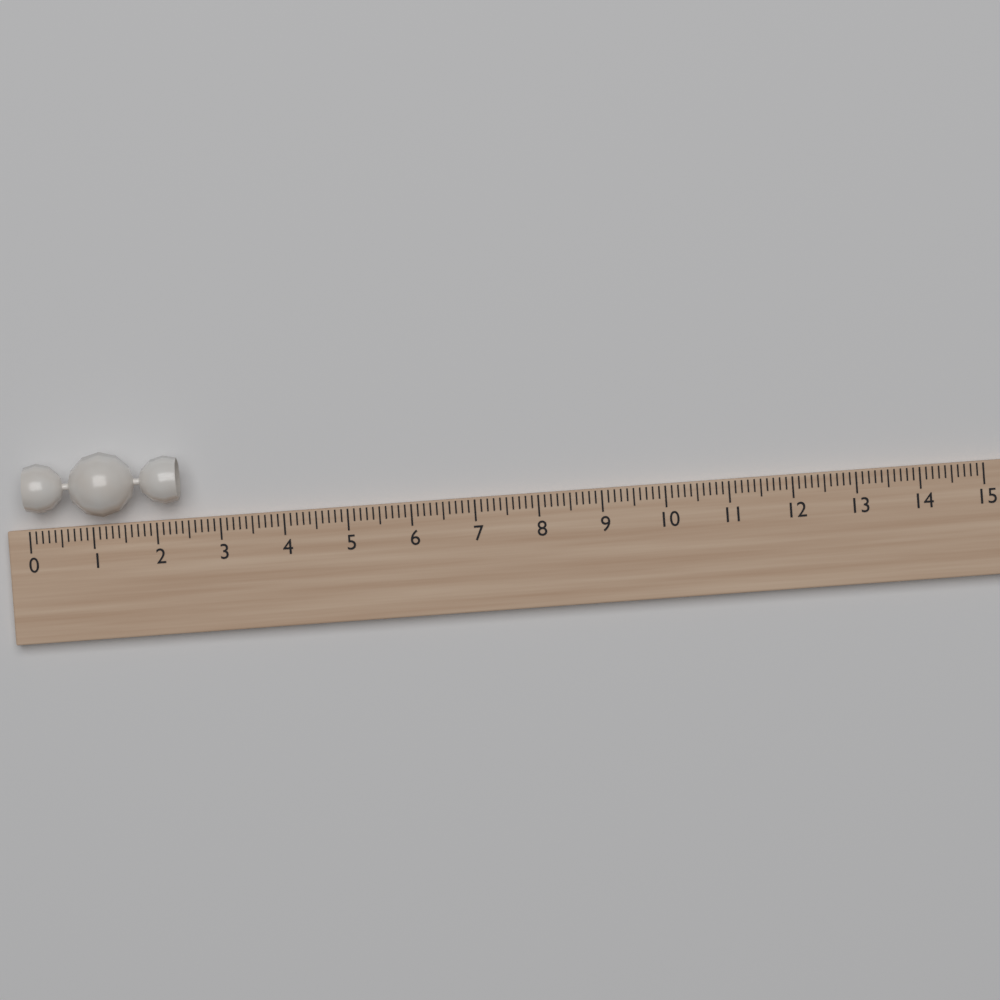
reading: 2.4 (no unit)
